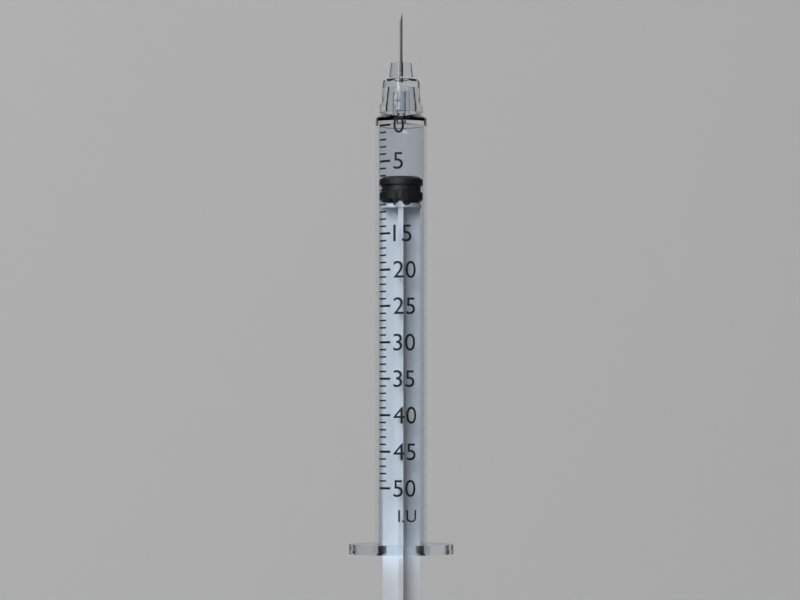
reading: 7 I.U.
